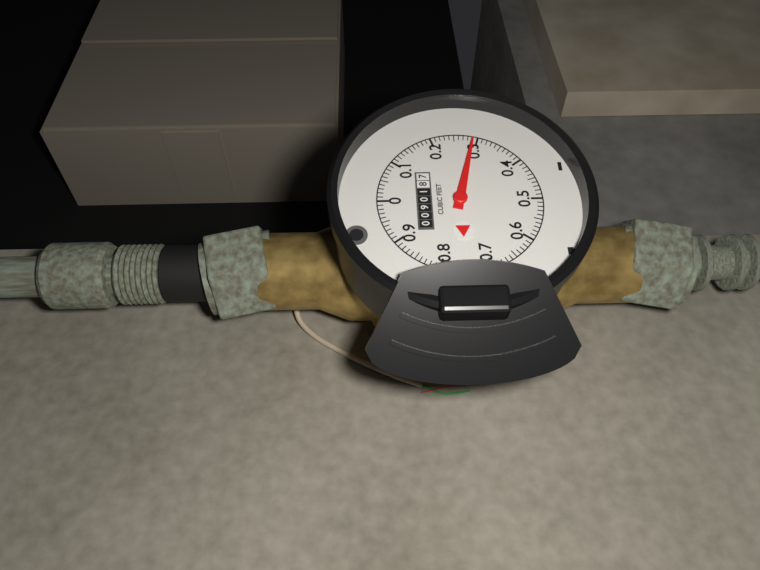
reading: 0.29 cubic feet
